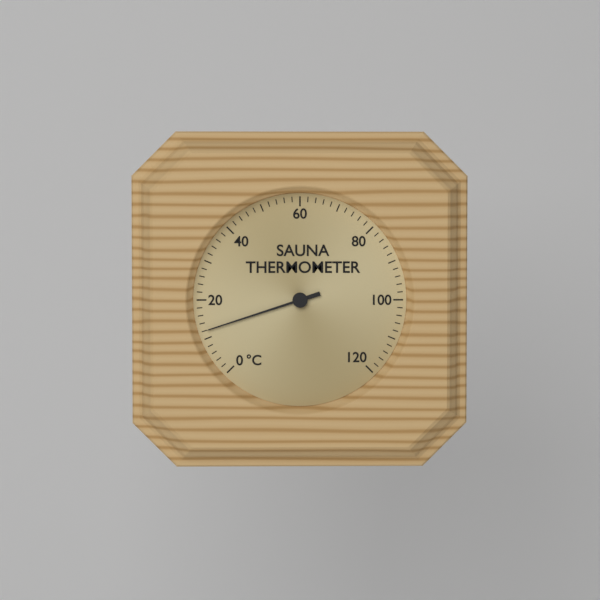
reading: 12 °C
